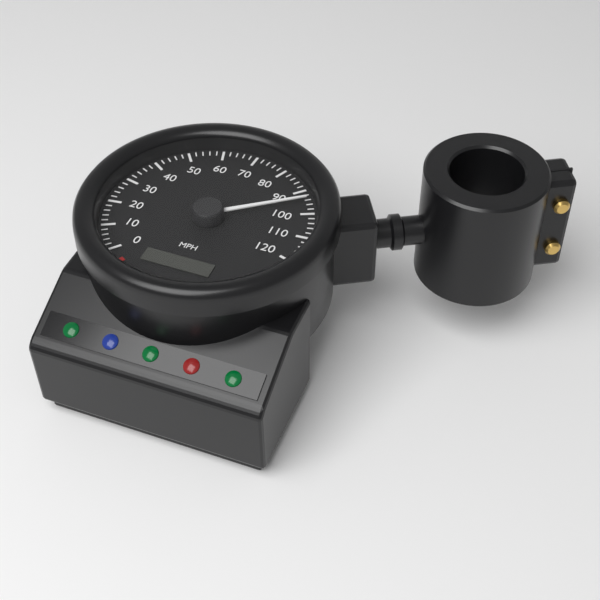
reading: 94 mph
